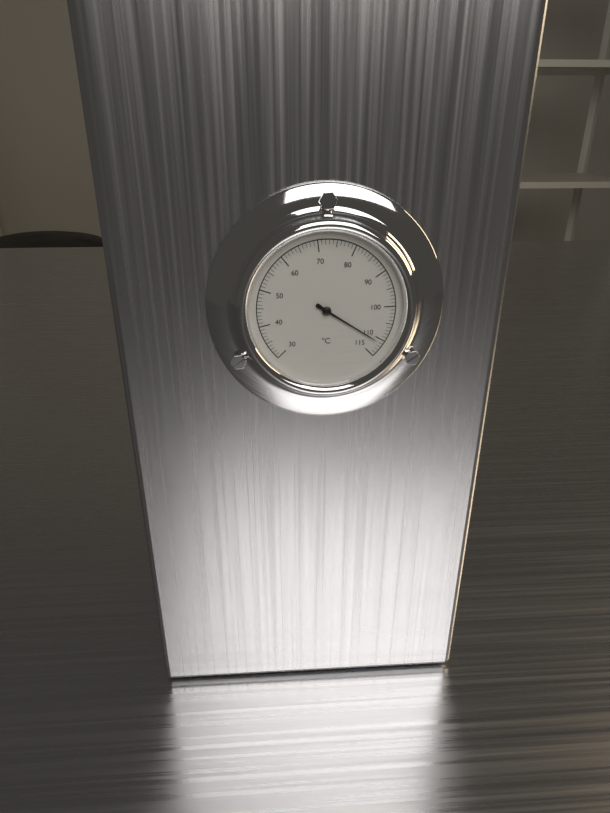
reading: 111 °C
